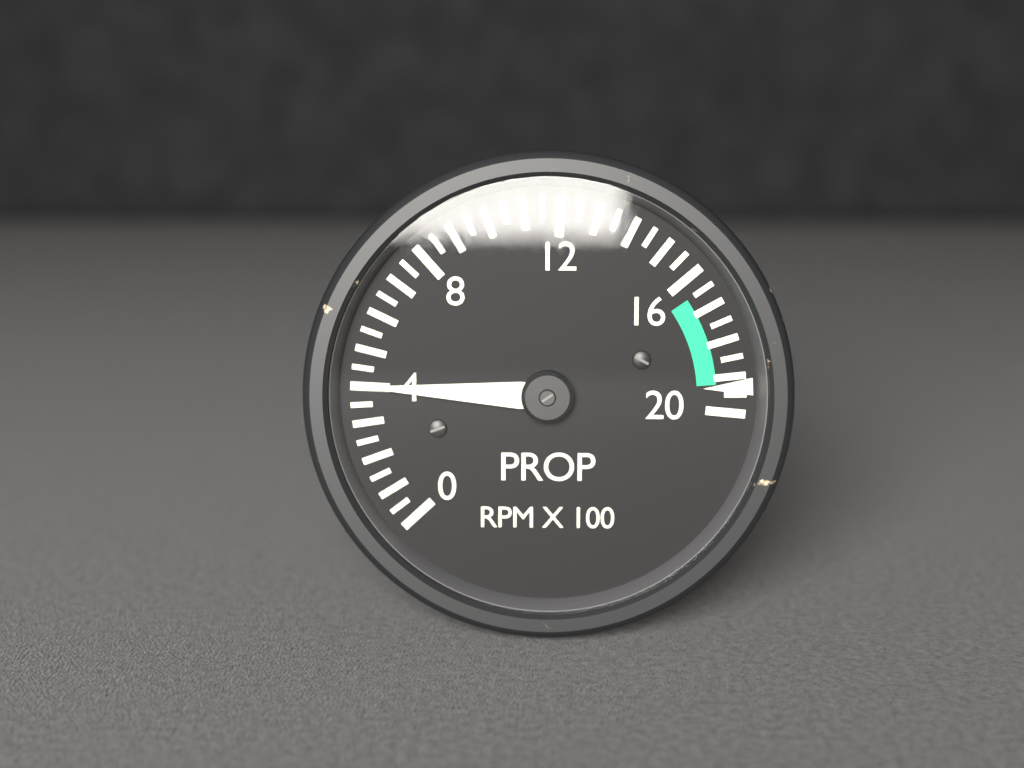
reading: 4.0 RPM X 100
